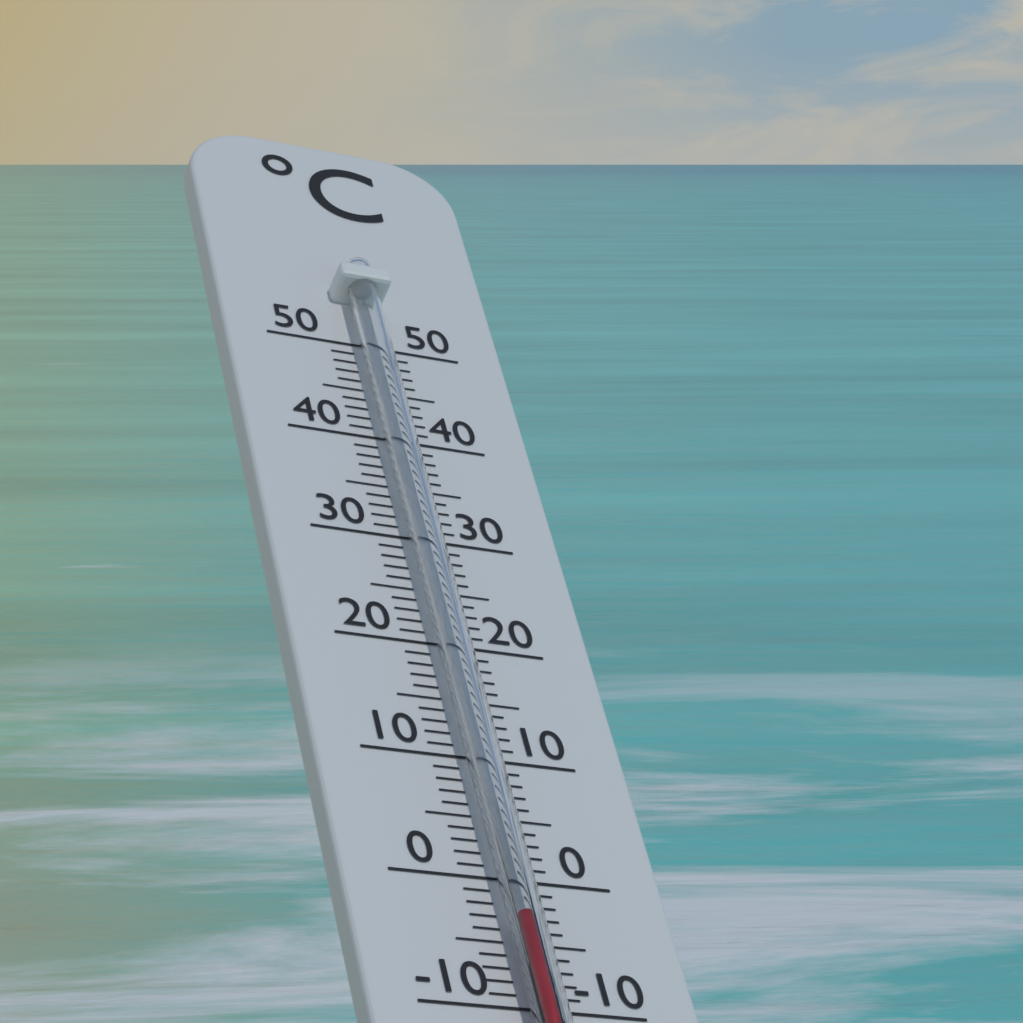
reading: -4 °C
